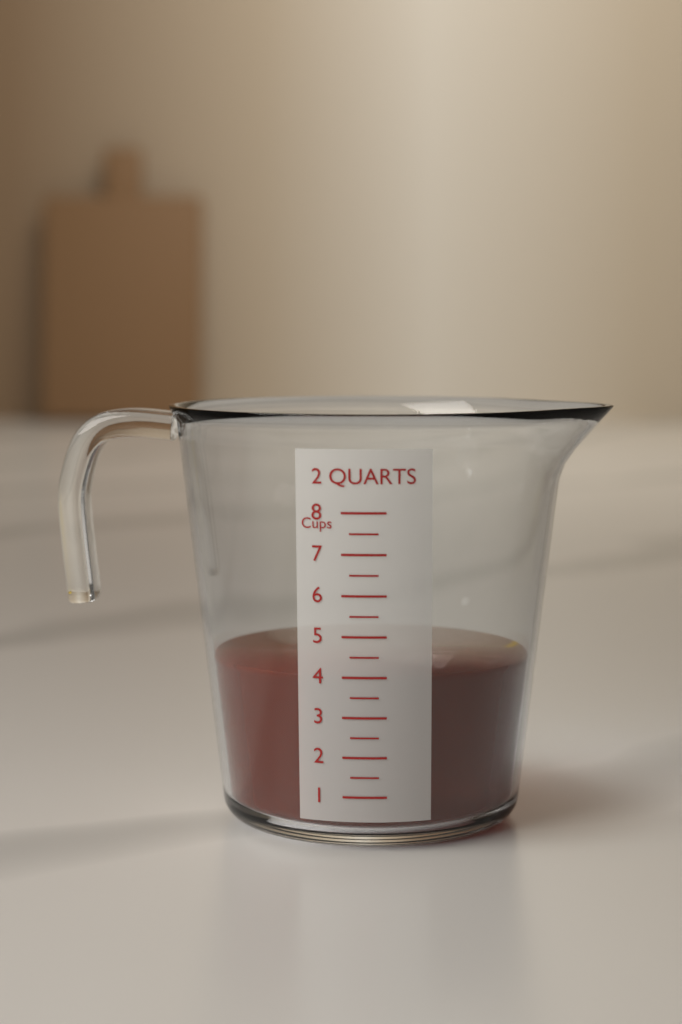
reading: 4.0 cups
